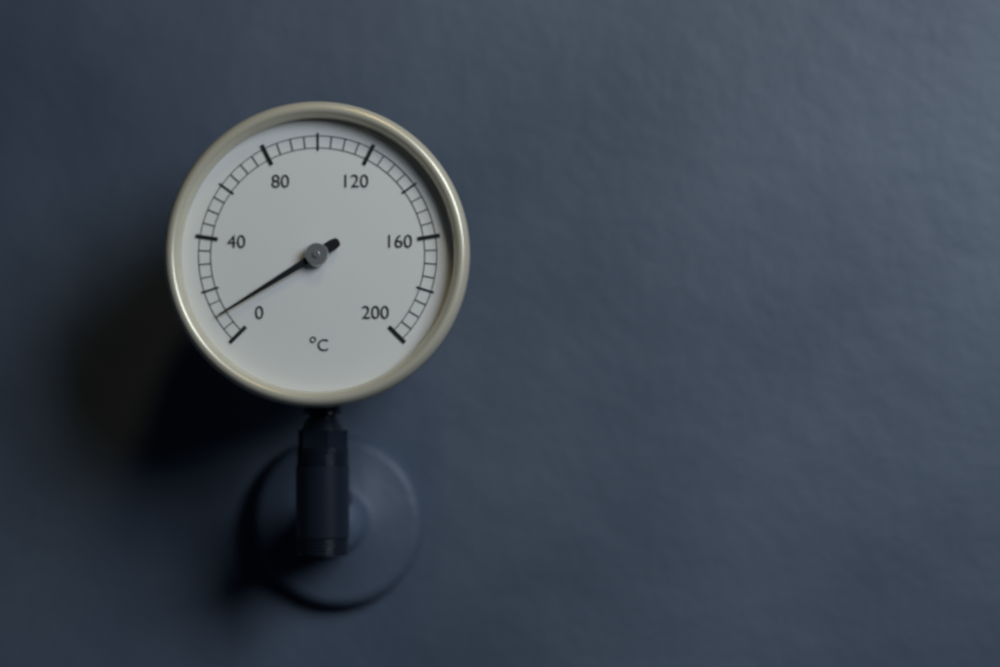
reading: 10 °C
